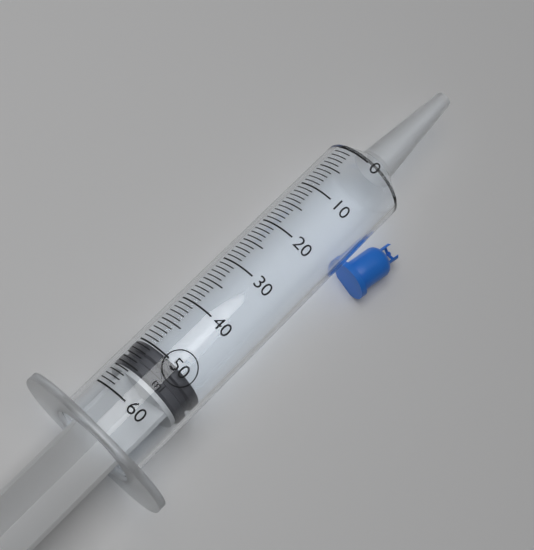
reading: 50 ml
